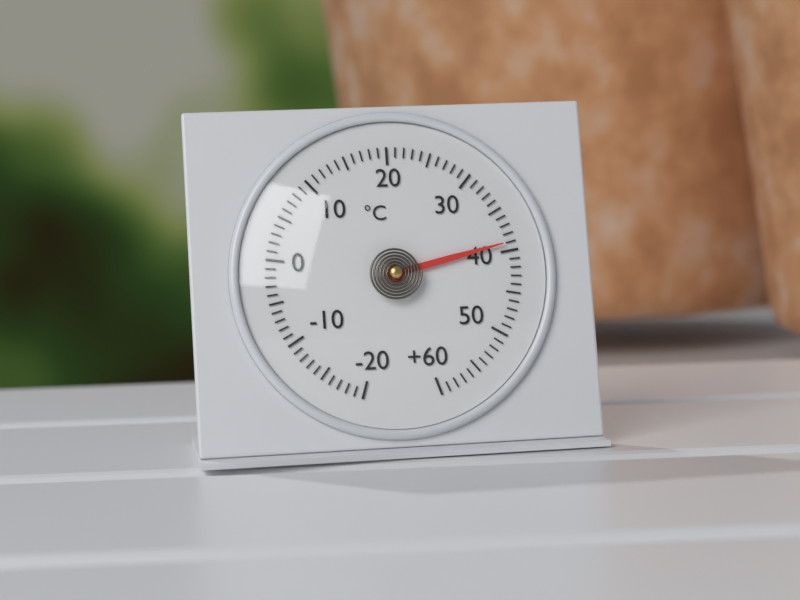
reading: 39 °C
